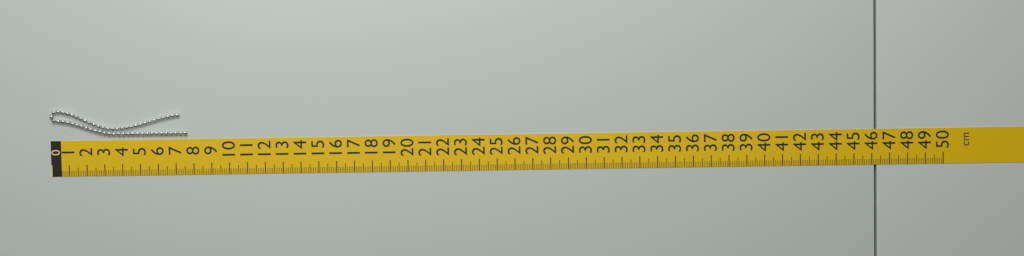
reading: 7.7 cm
